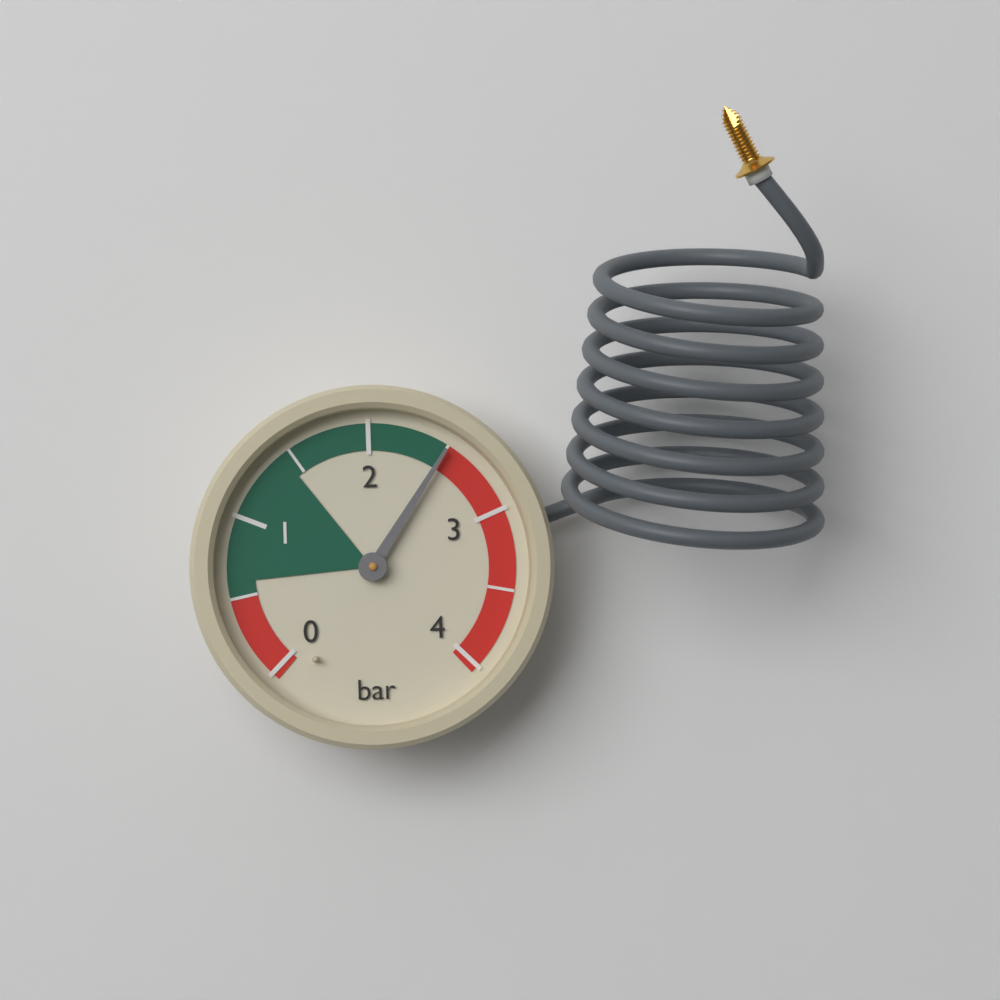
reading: 2.5 bar
